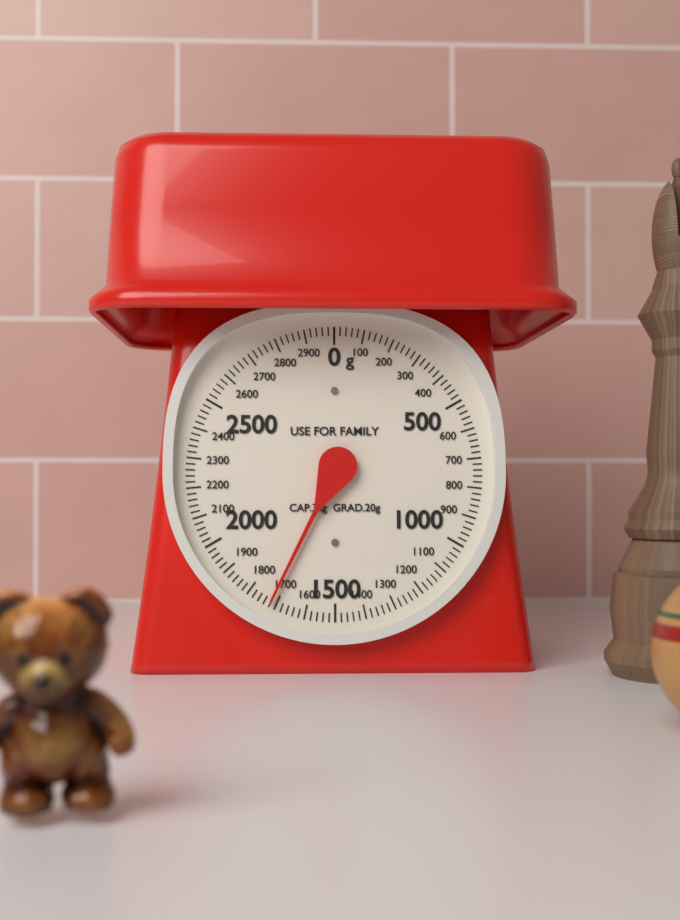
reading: 1720 g
